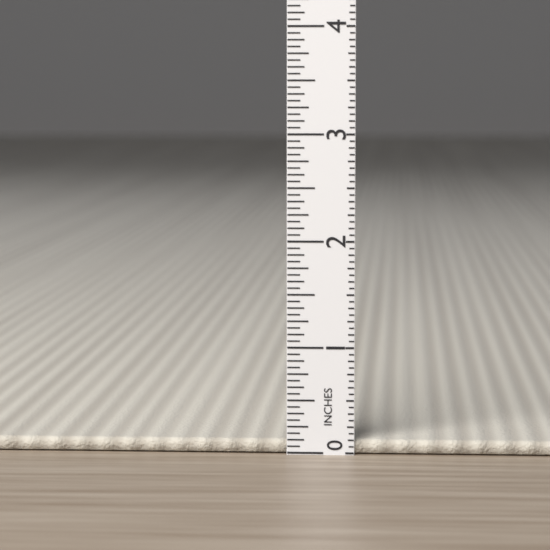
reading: 0.1250 in
